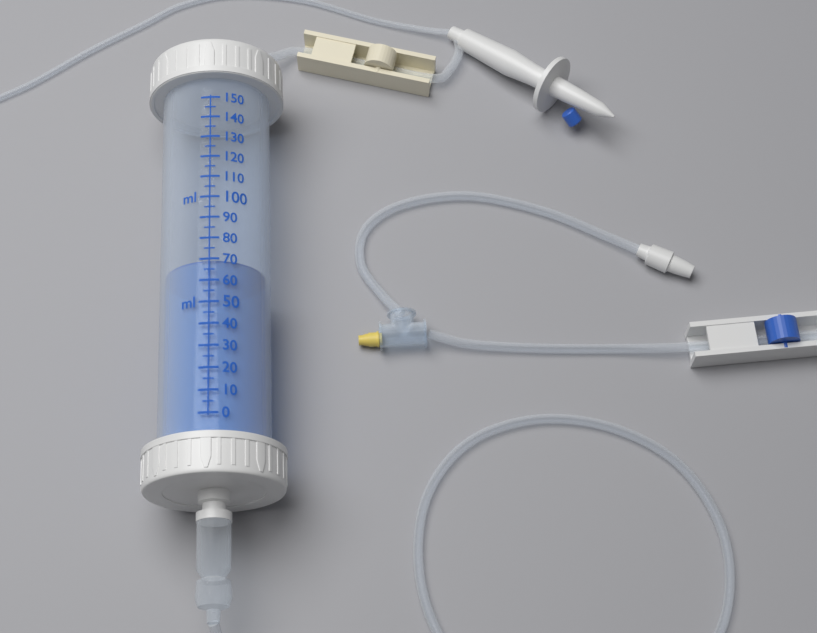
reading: 70 ml
